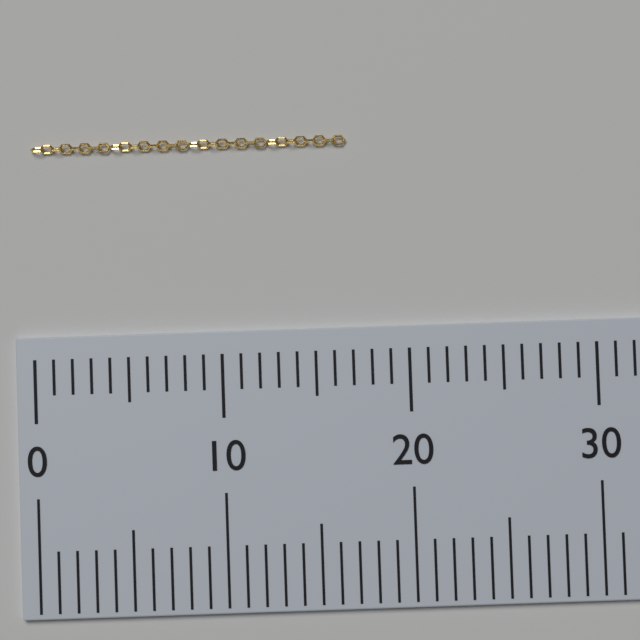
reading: 17 (no unit)
